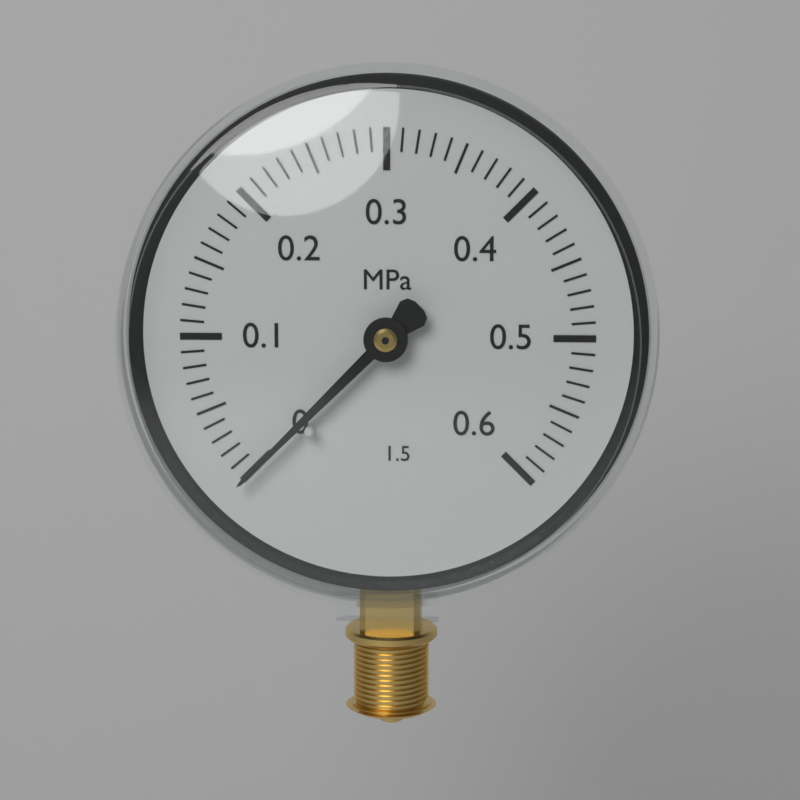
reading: 0.00 MPa
